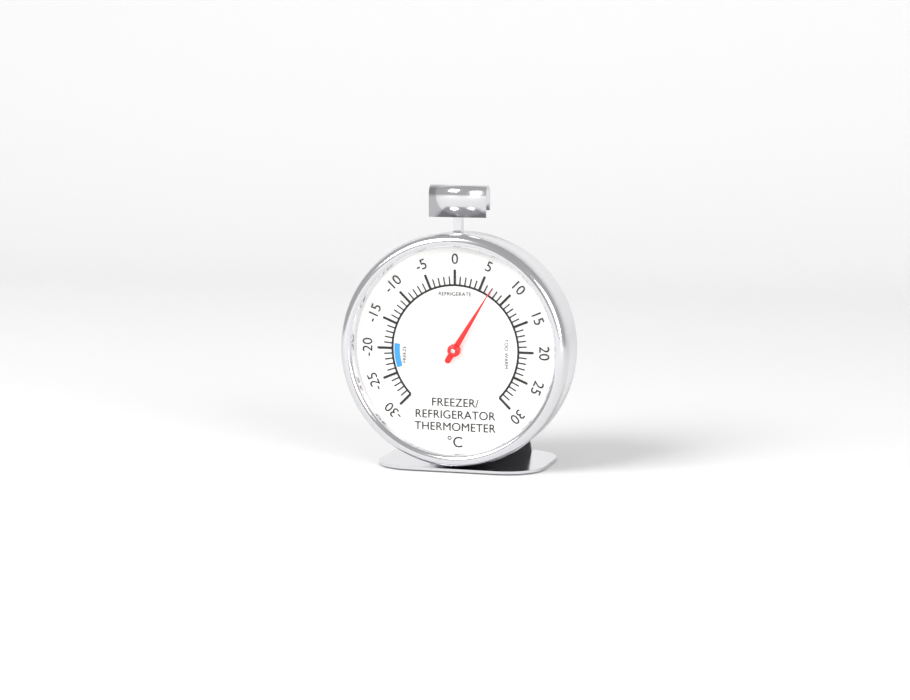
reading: 7 °C
